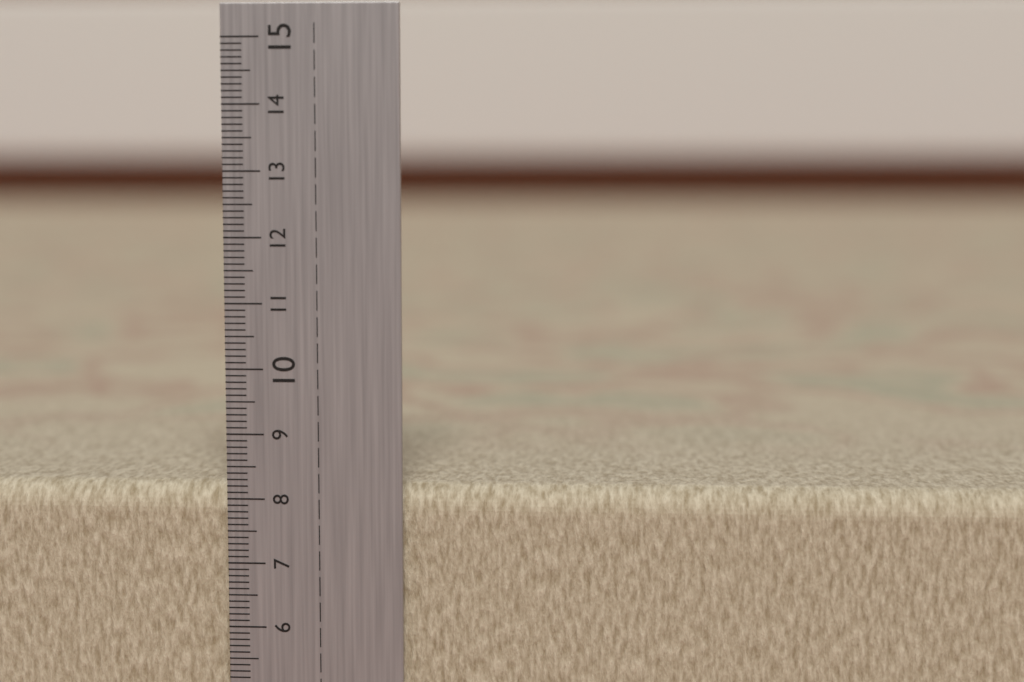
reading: 8.2 cm
